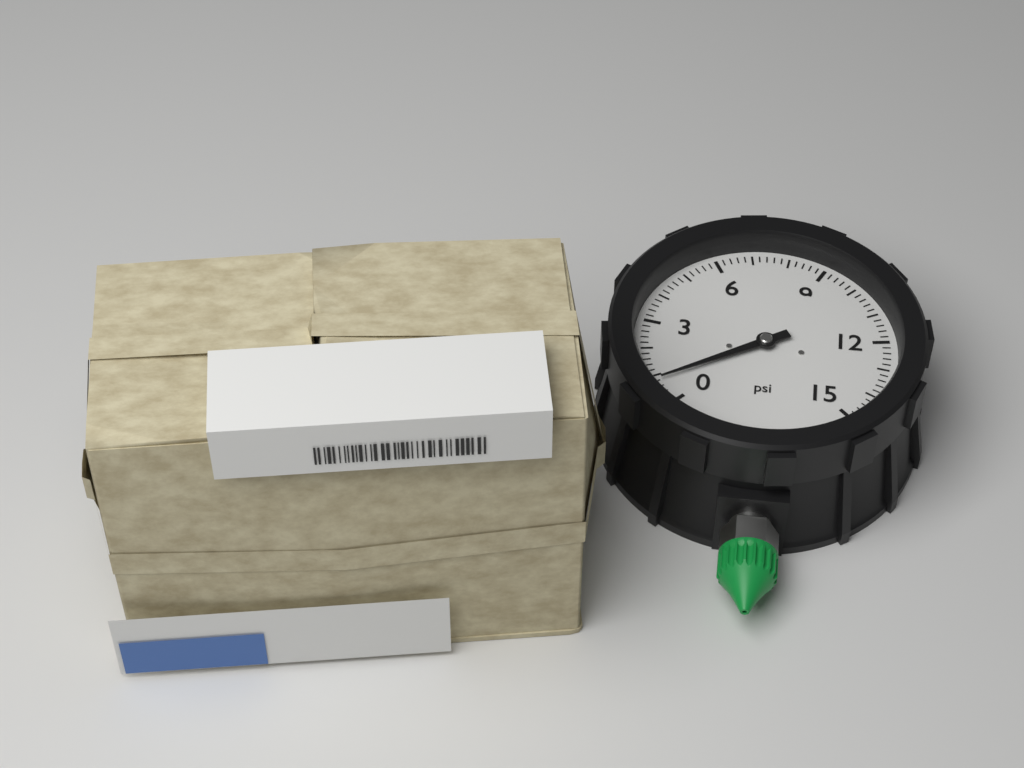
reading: 0.8 psi
